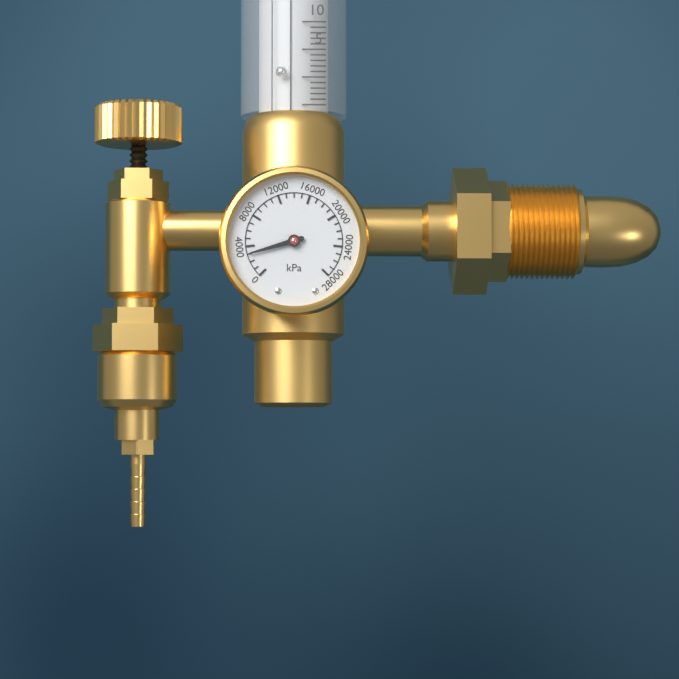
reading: 3000 kPa
